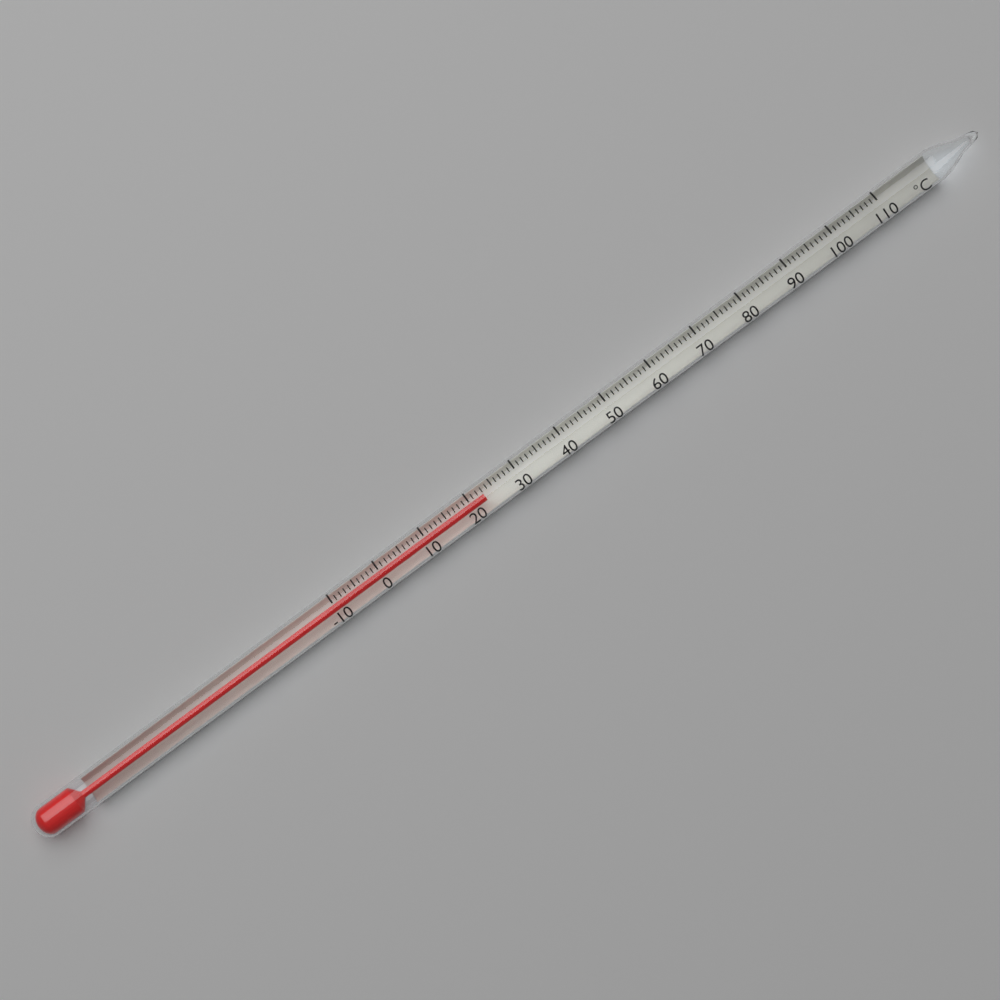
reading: 23 °C
